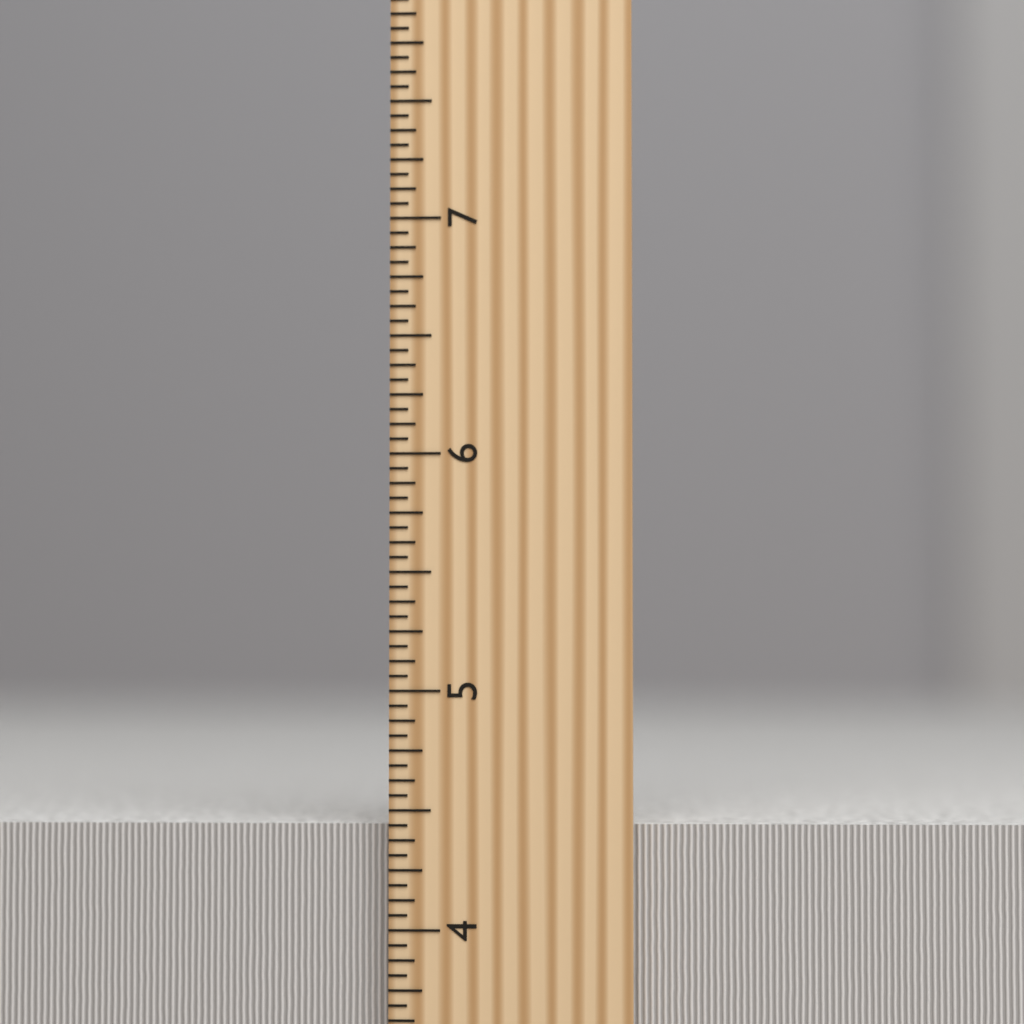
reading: 4.4375 inch
